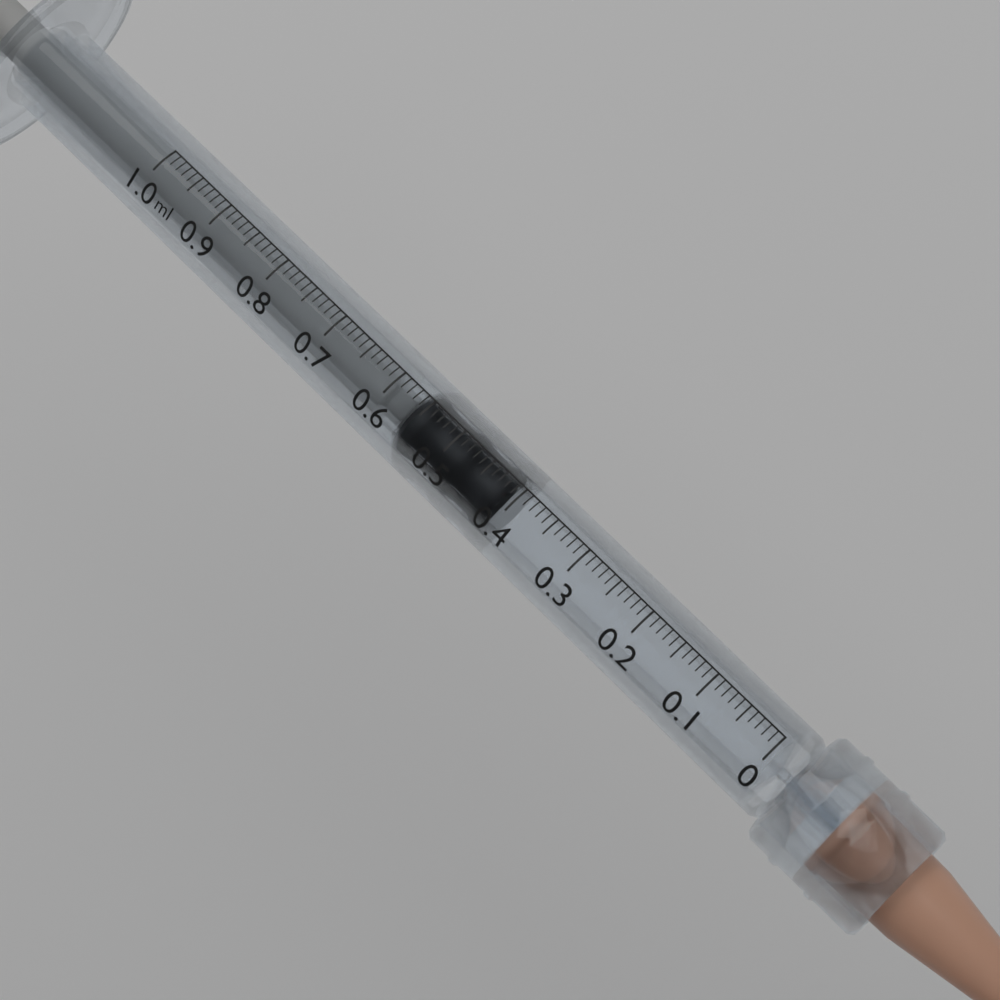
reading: 0.41 ml
